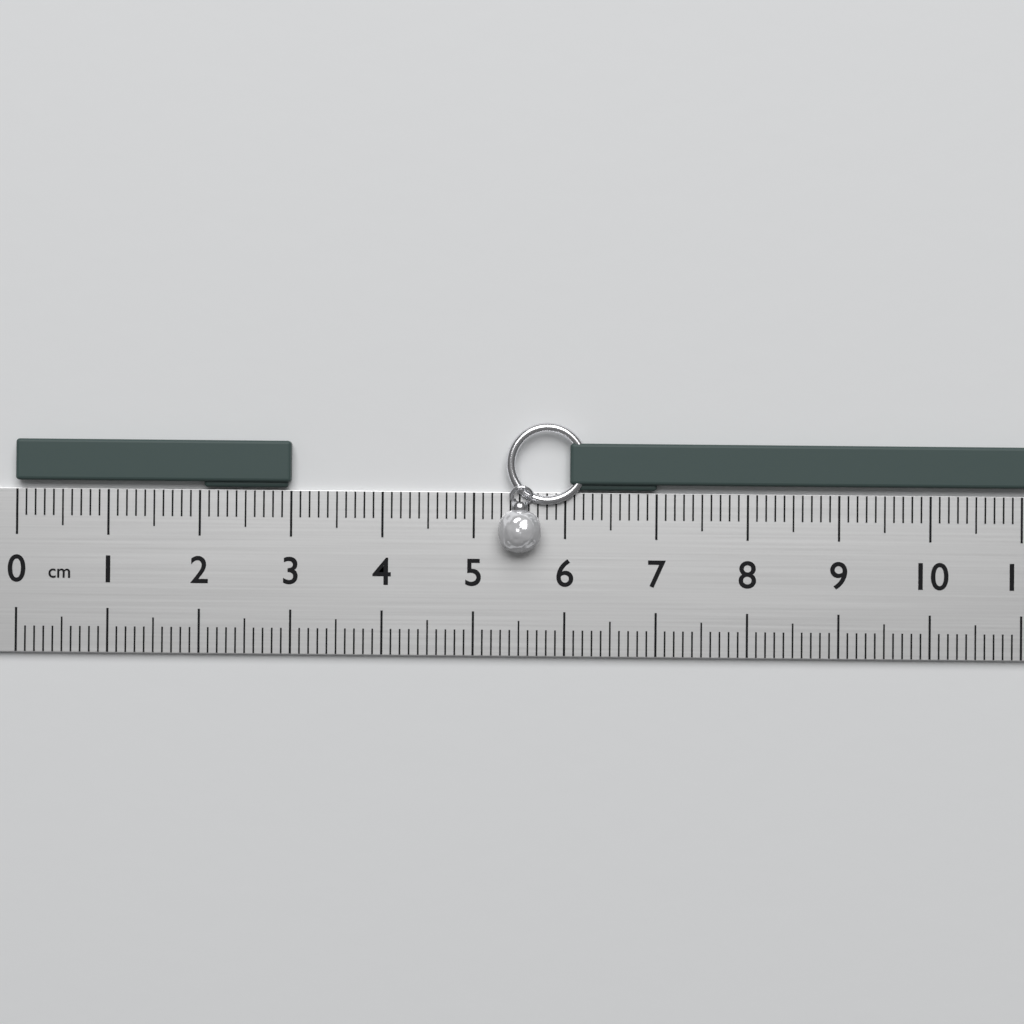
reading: 3.0 cm
